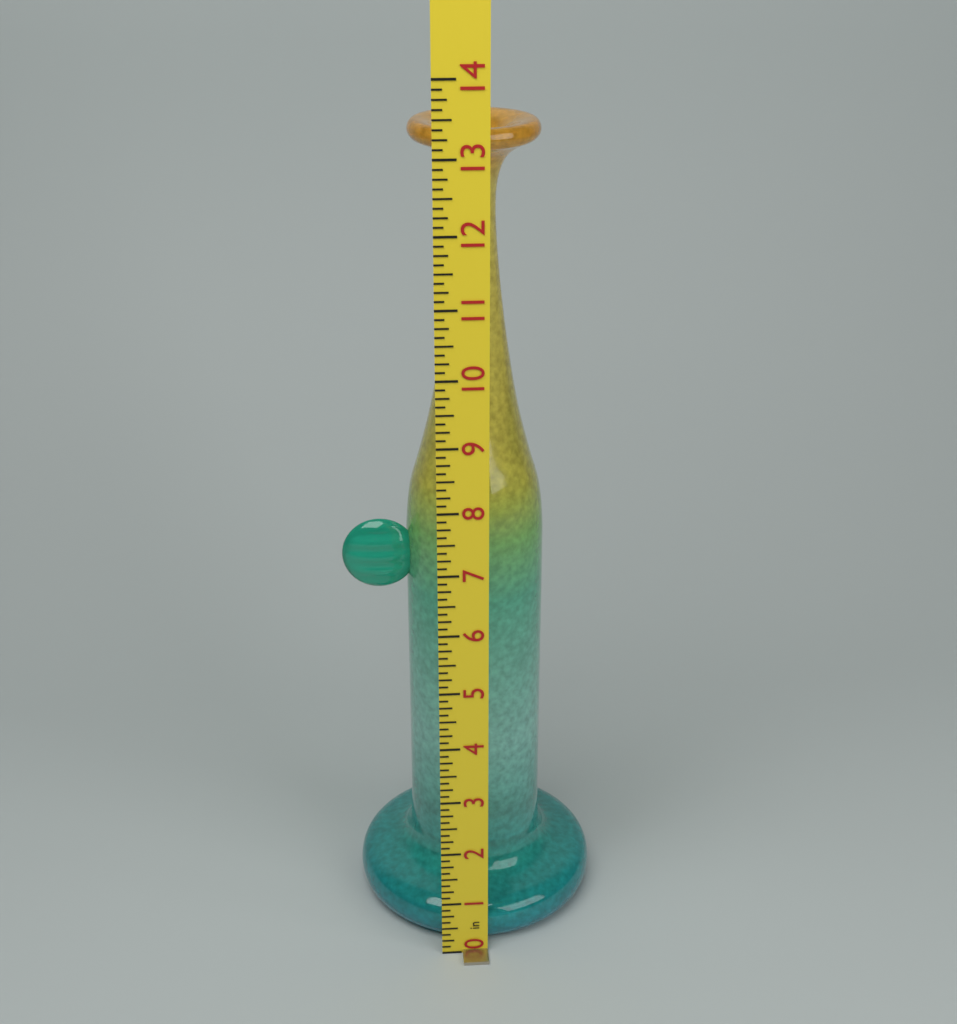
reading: 13.125 in
